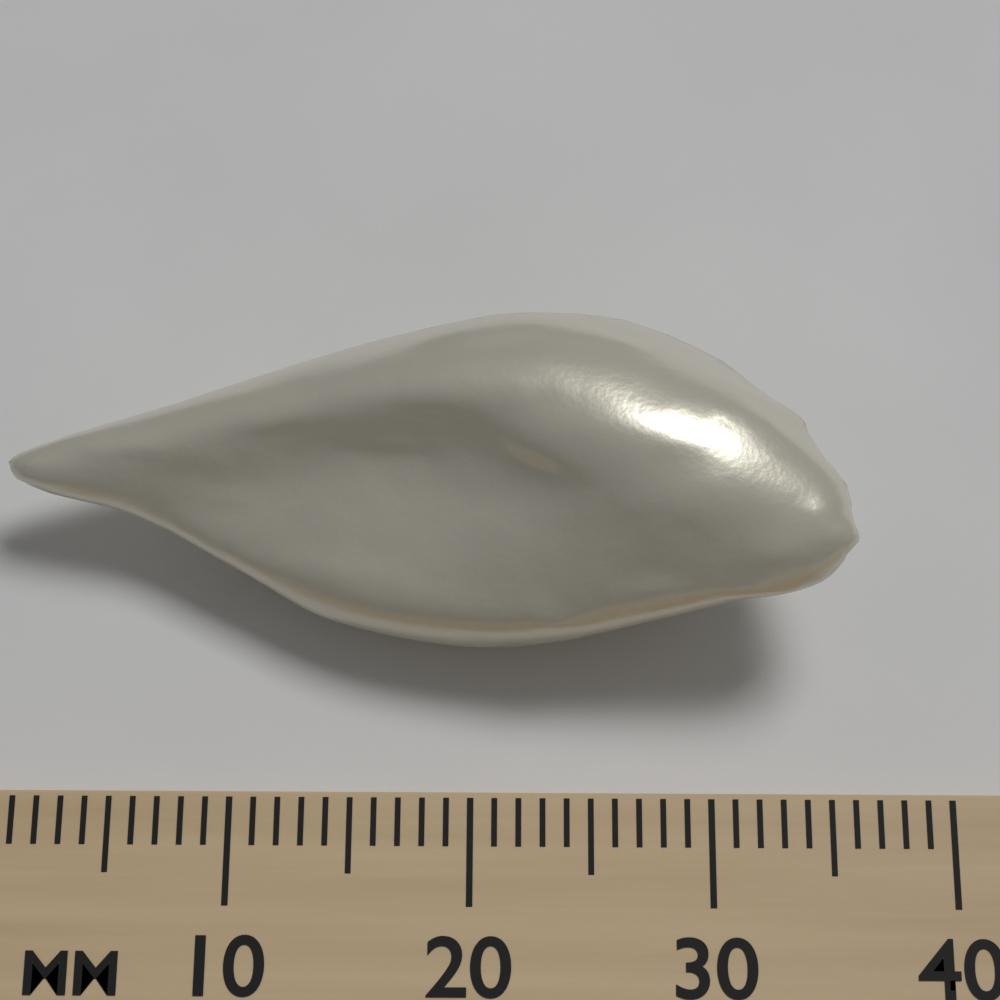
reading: 36 mm
